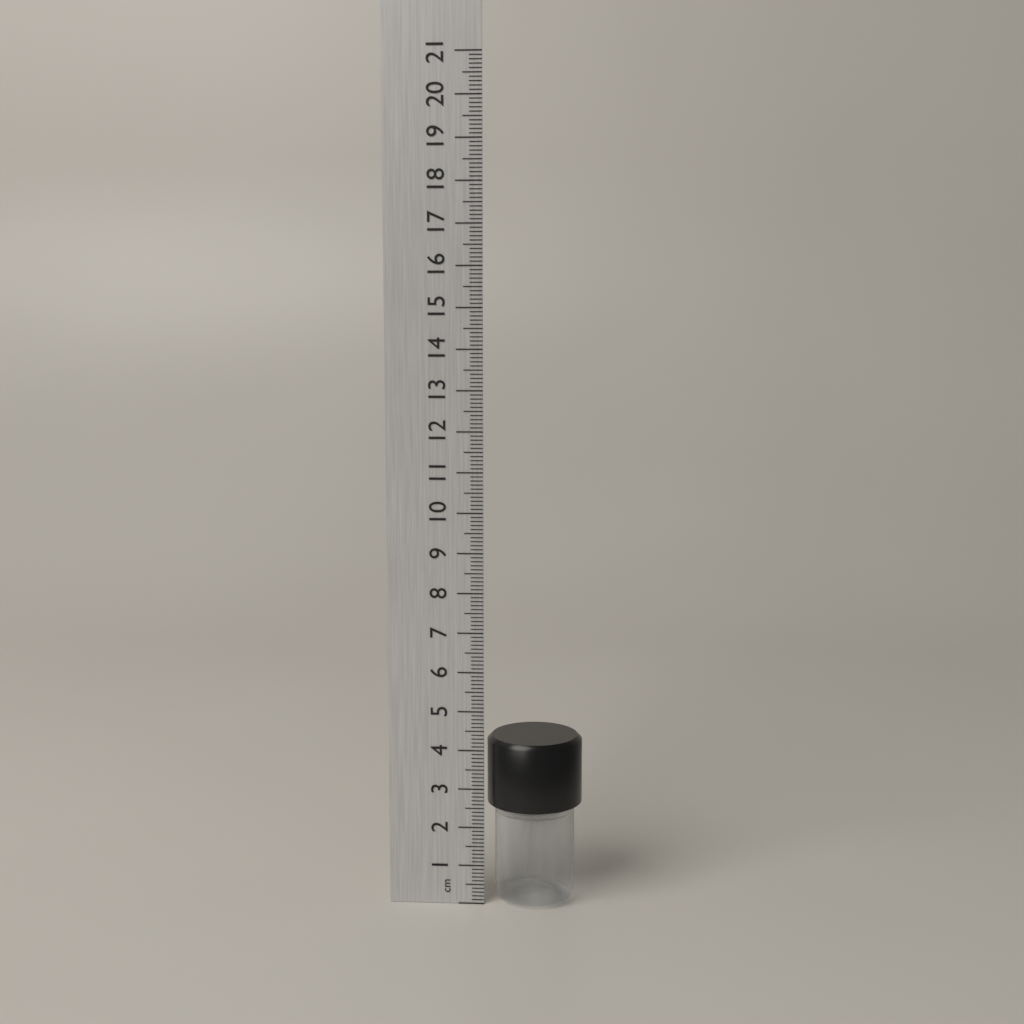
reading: 4.3 cm
